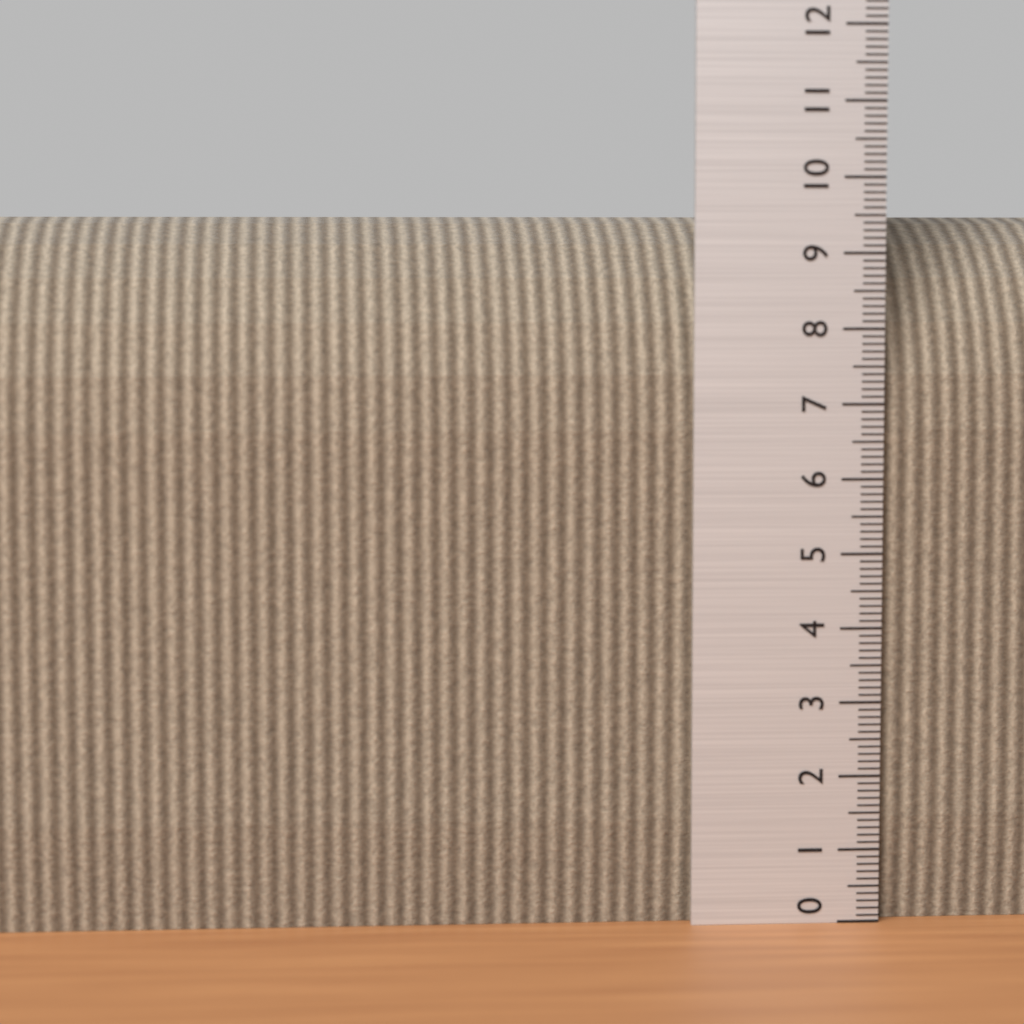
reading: 9.5 (no unit)
